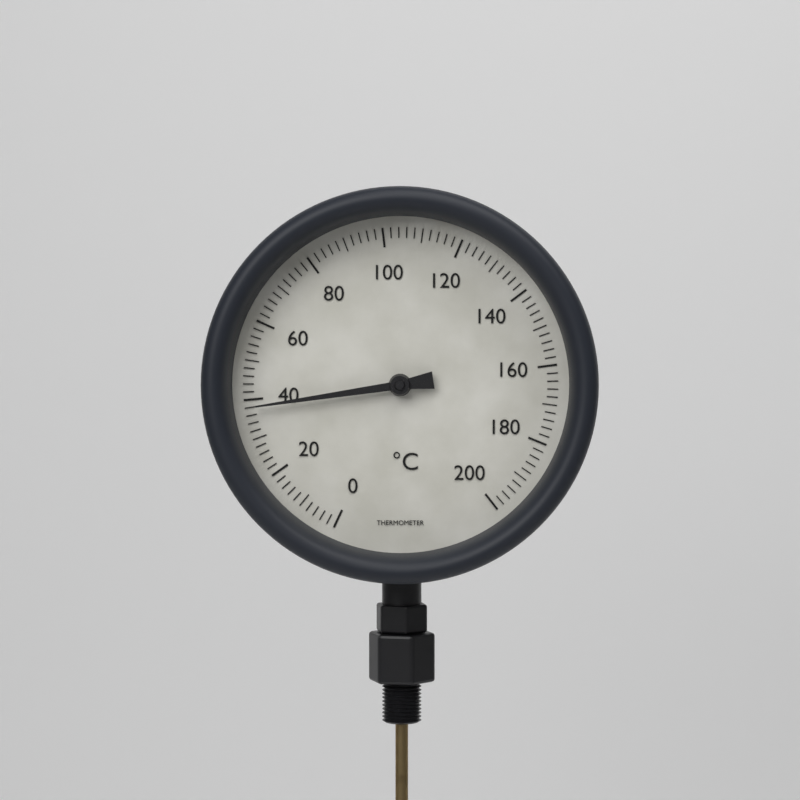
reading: 38 °C
